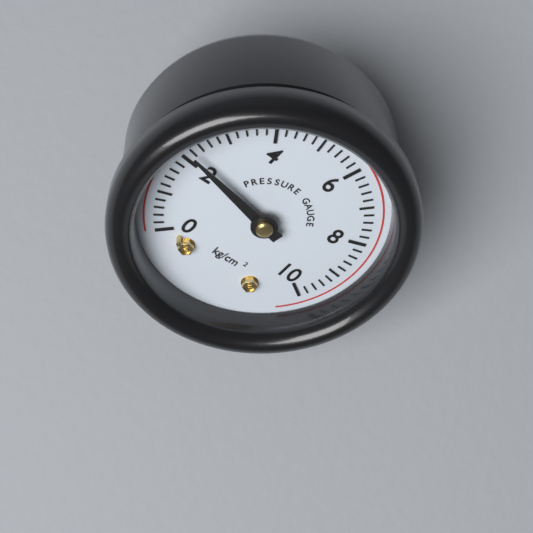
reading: 2.2 kg/cm²
